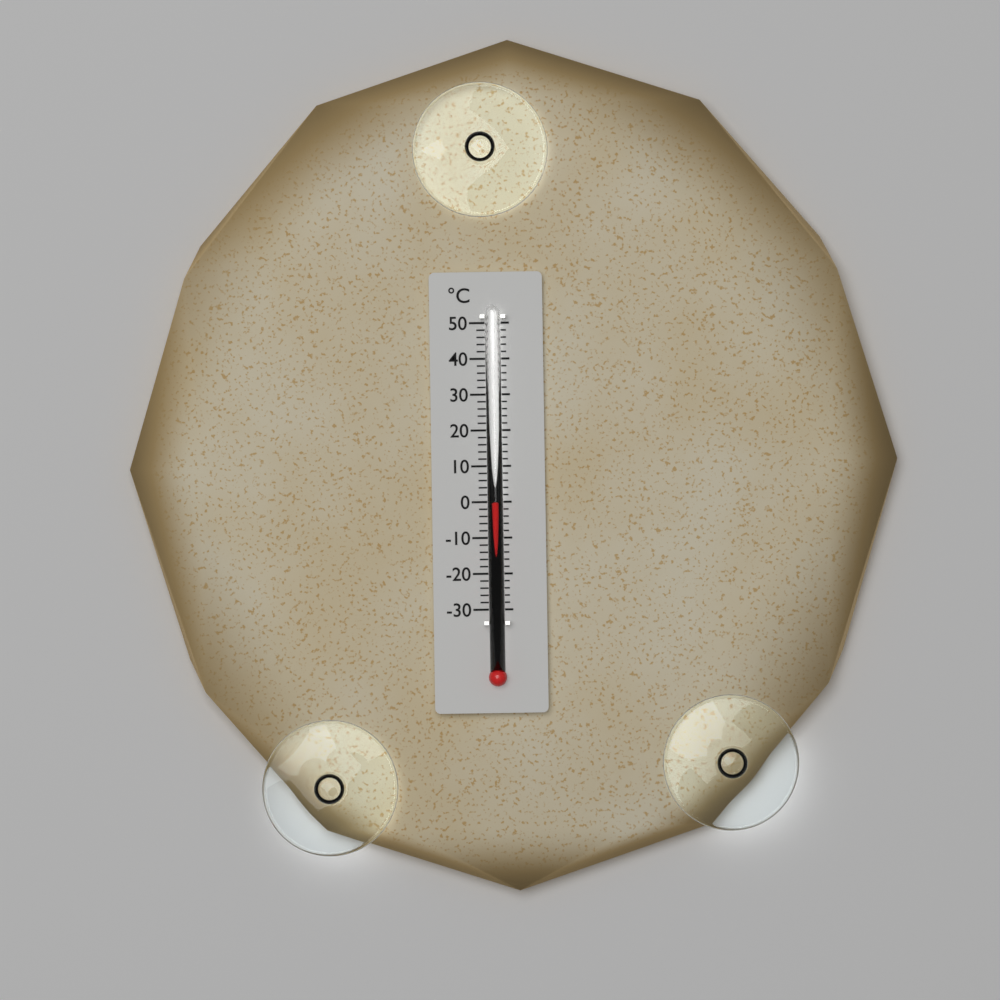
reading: 0 °C
